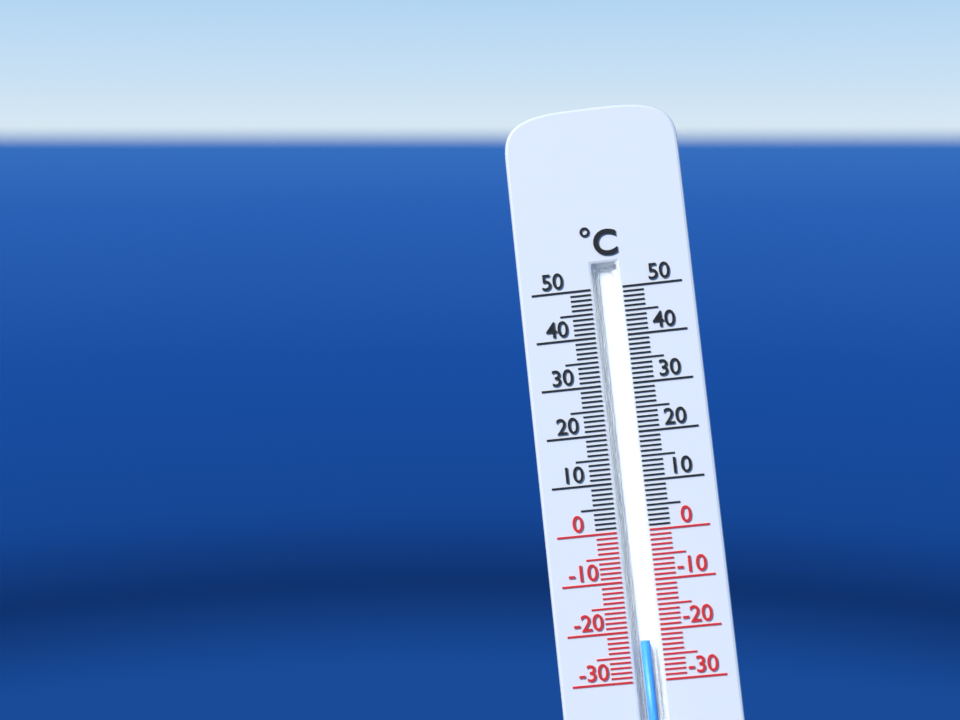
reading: -22 °C
